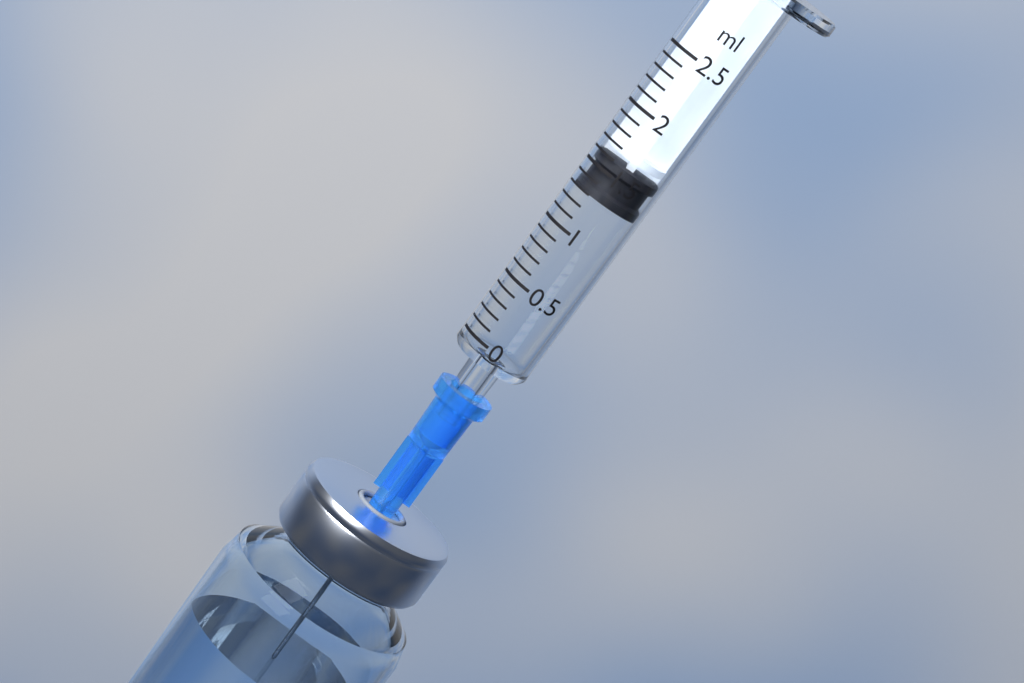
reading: 1.3 ml
